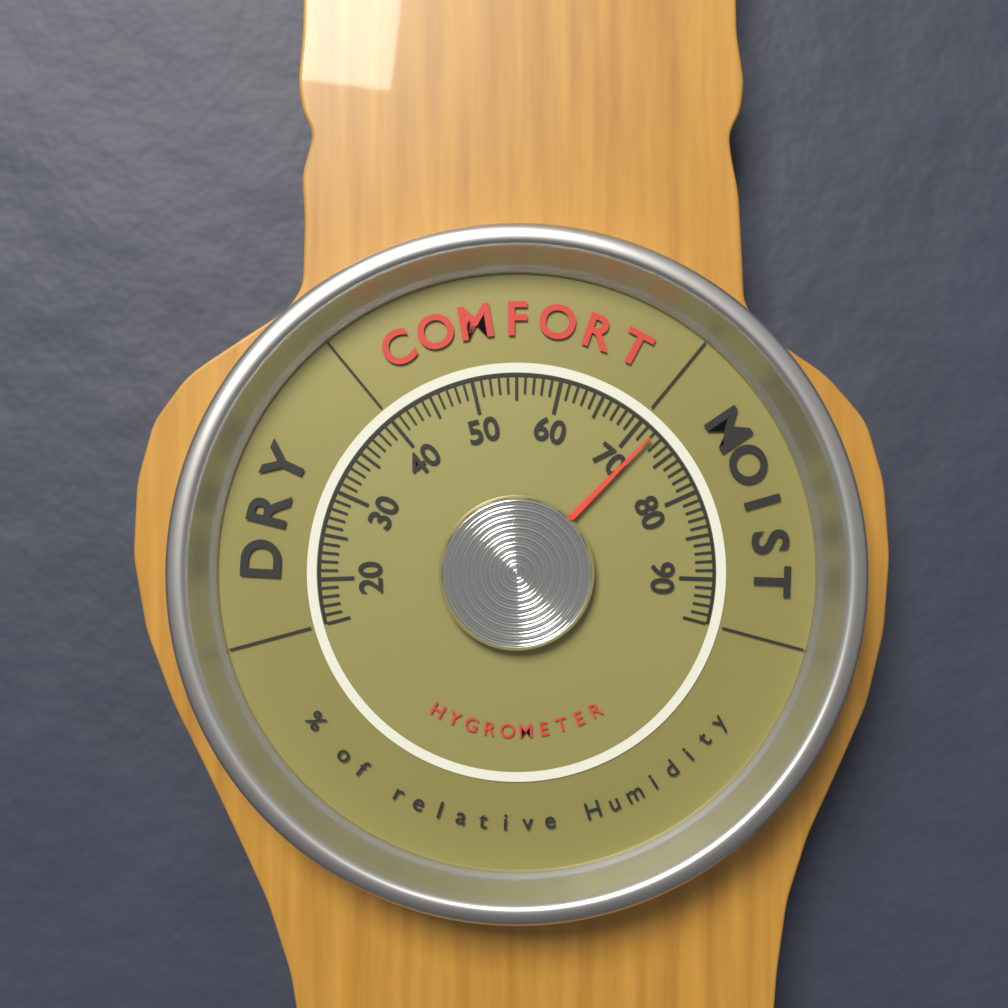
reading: 72 %
